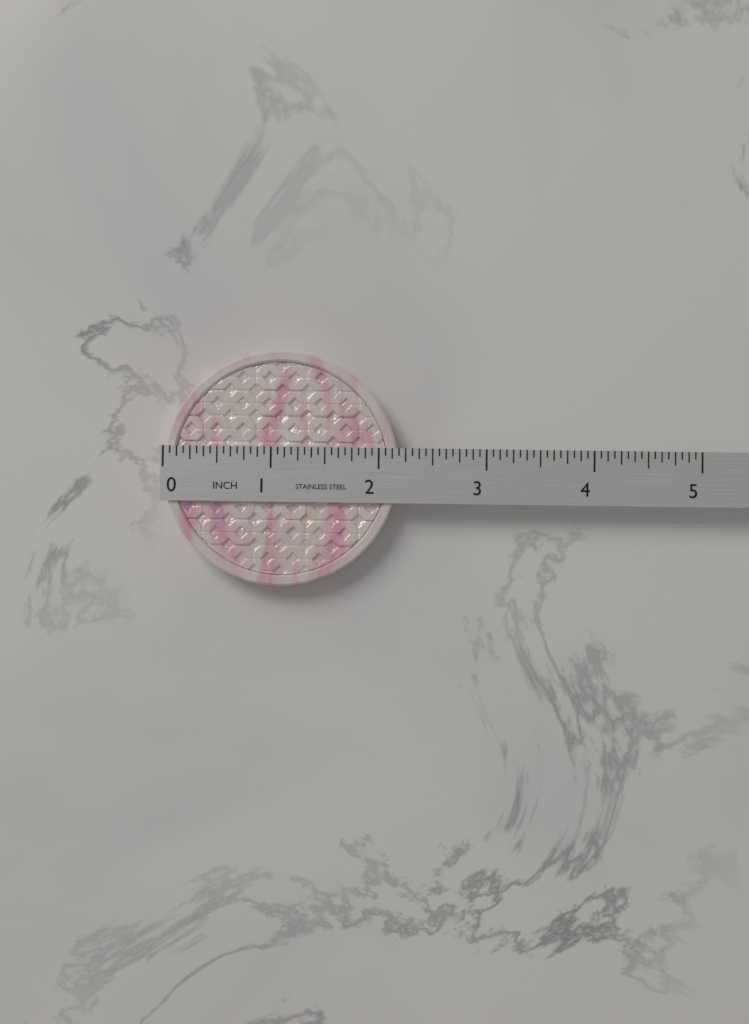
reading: 2.1875 in
